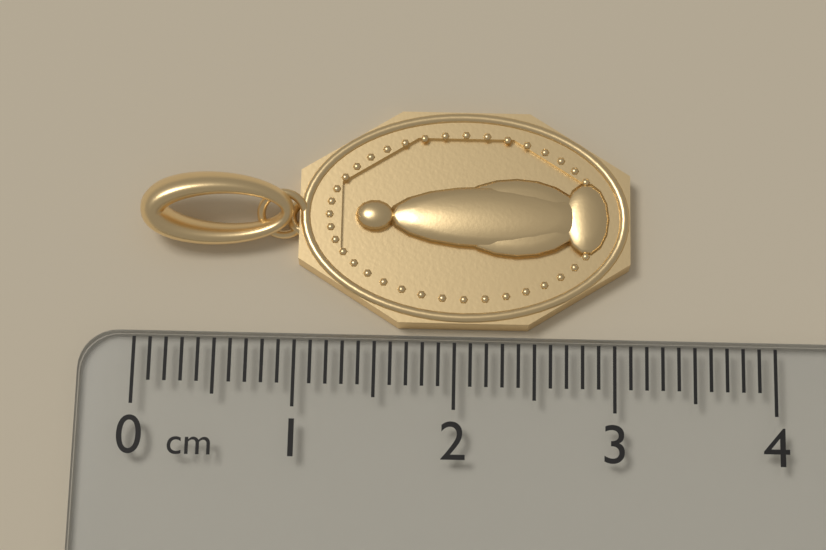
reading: 3.1 cm
